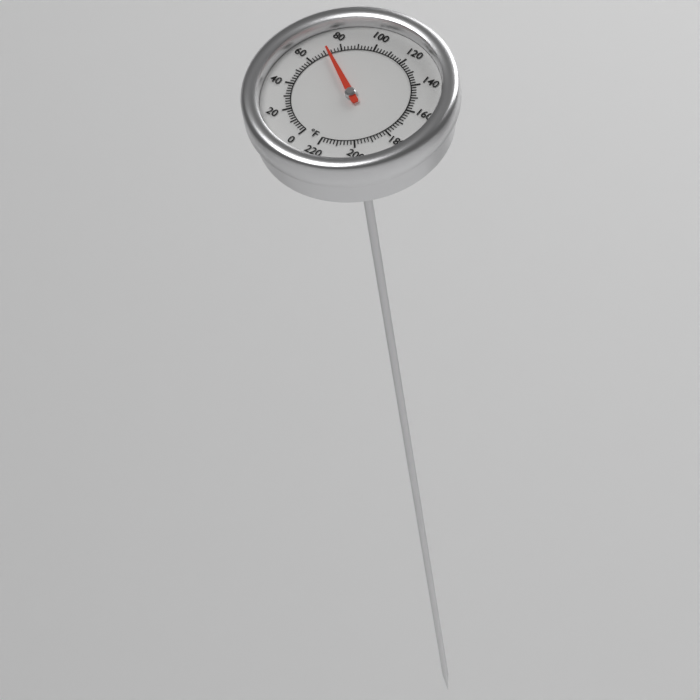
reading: 72 °F
